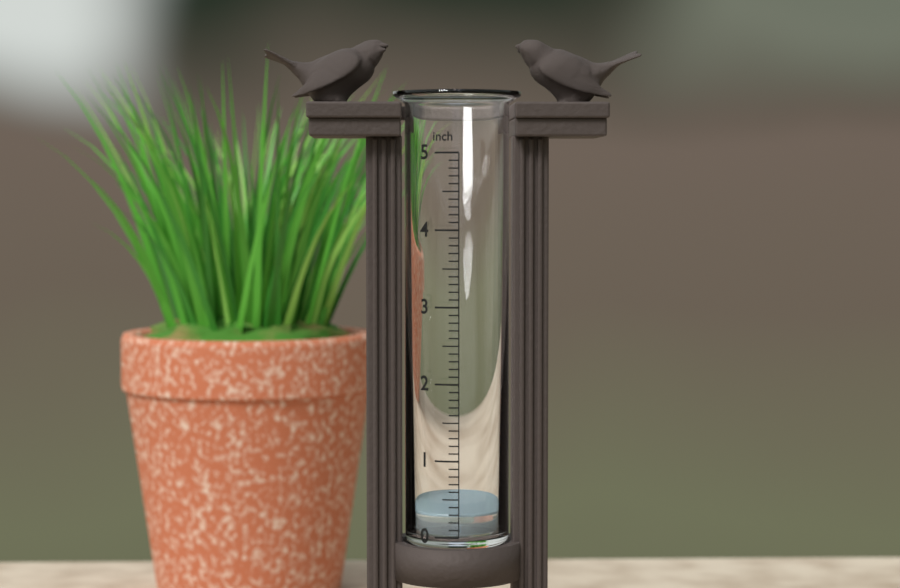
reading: 0.3 inch
